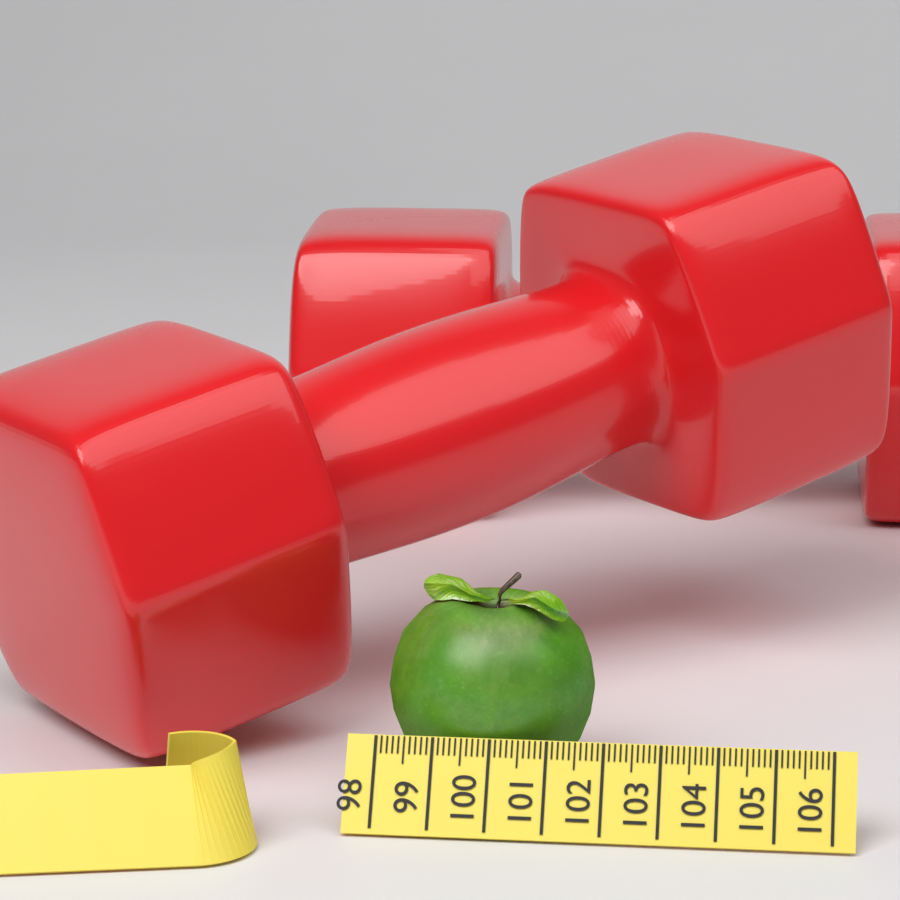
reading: 101.7 (no unit)
